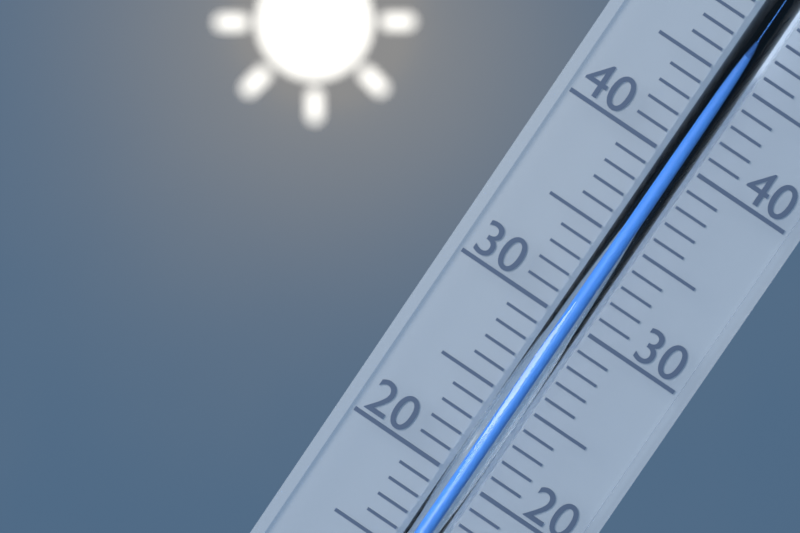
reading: 46 °C
